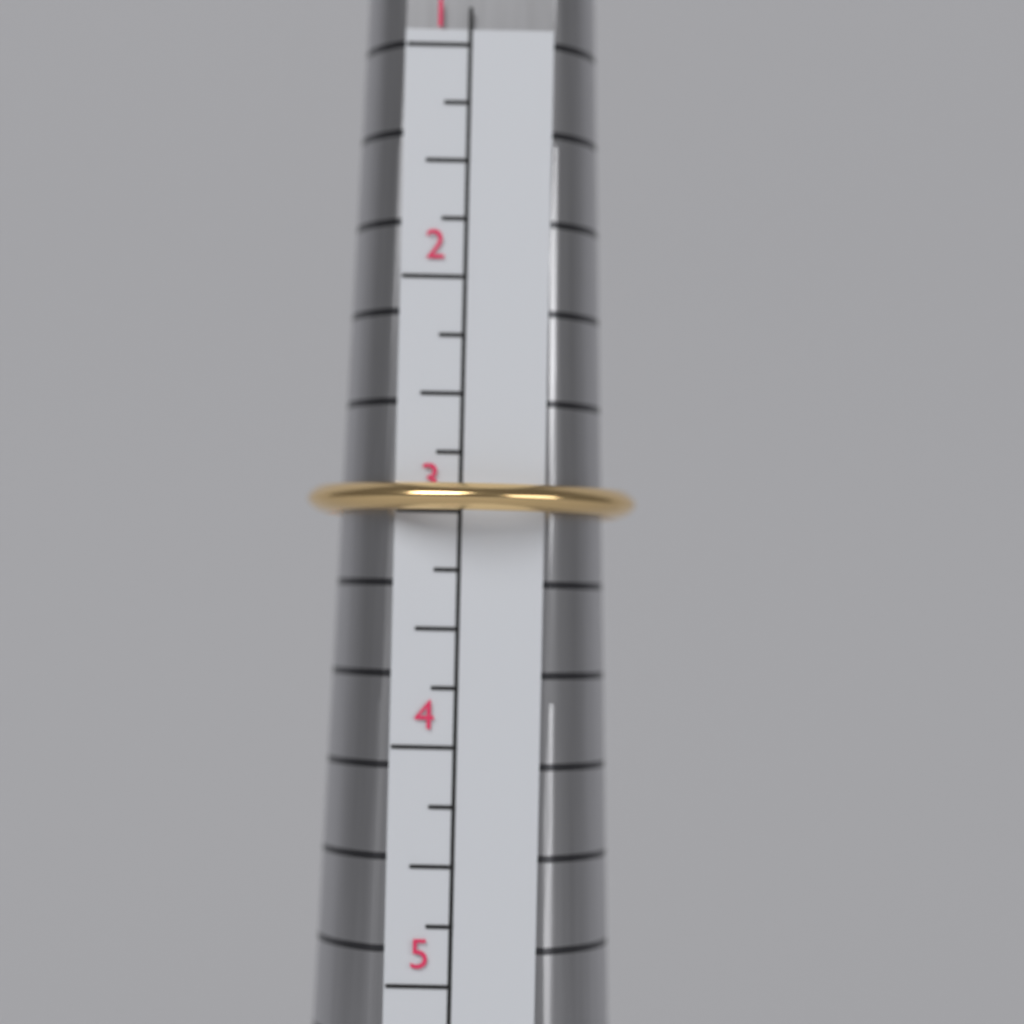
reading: 3.00 (no unit)
